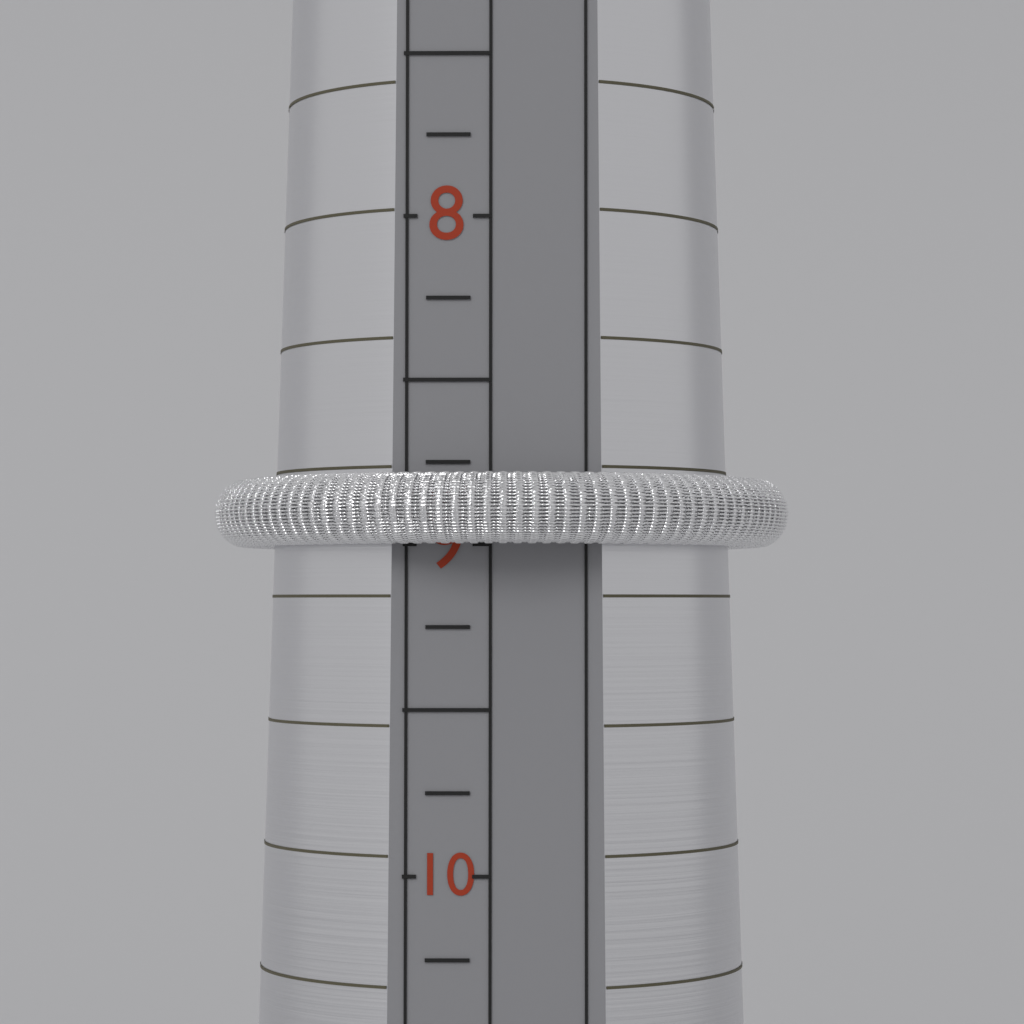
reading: 9.00 (no unit)
